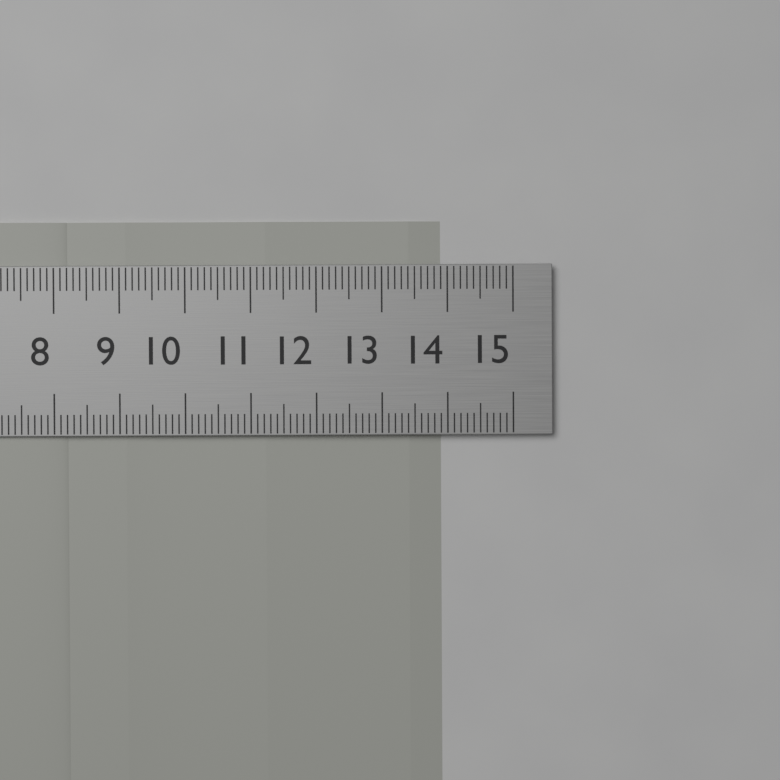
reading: 13.9 cm
